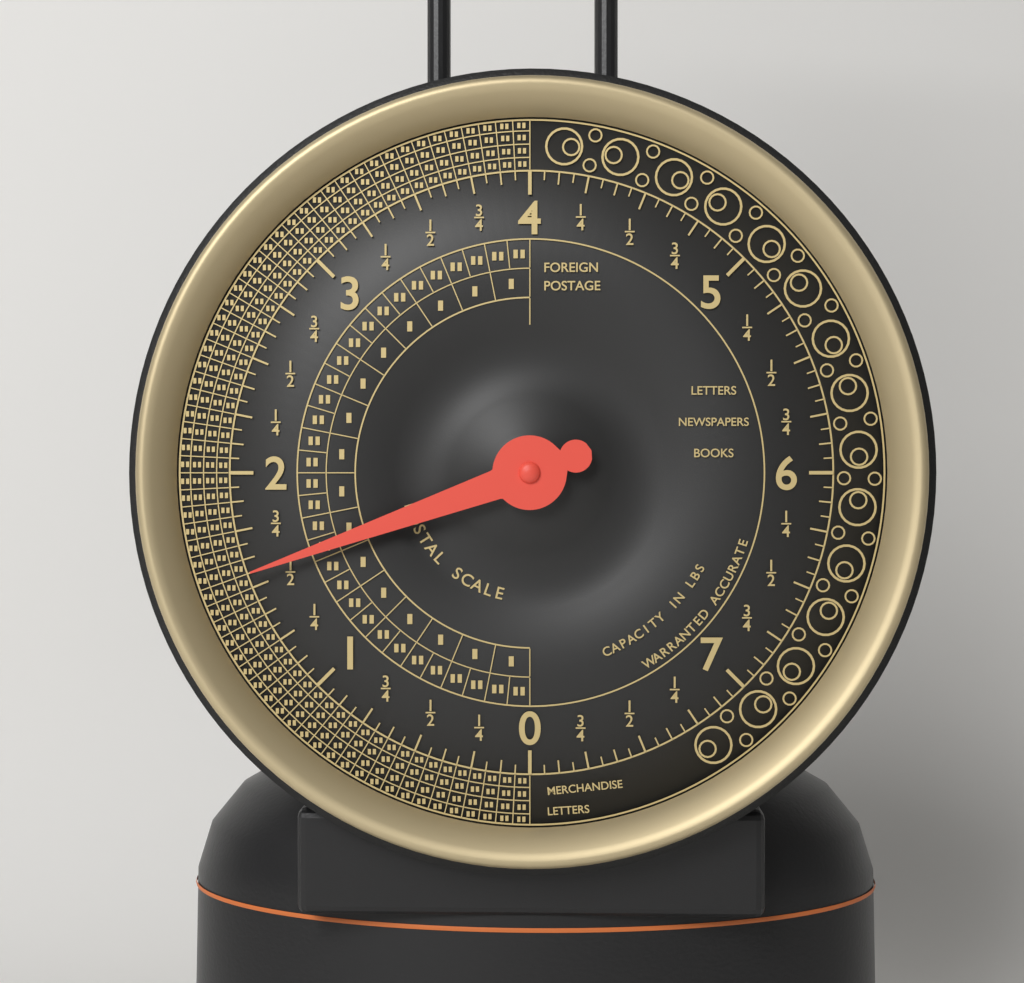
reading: 1.5625 lbs
